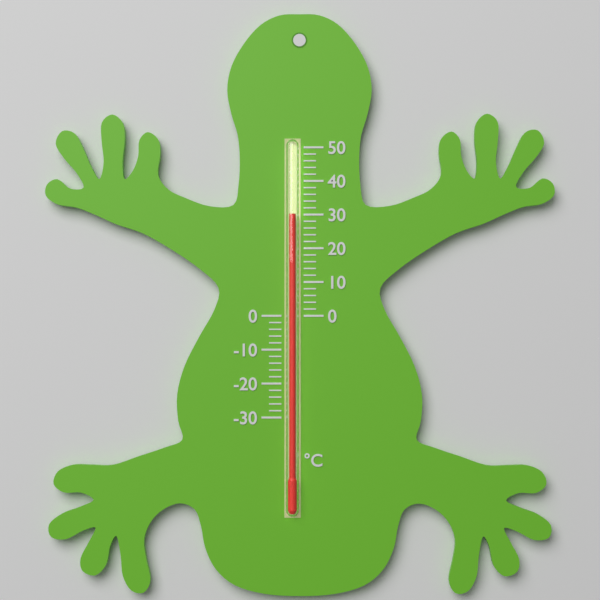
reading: 30 °C
